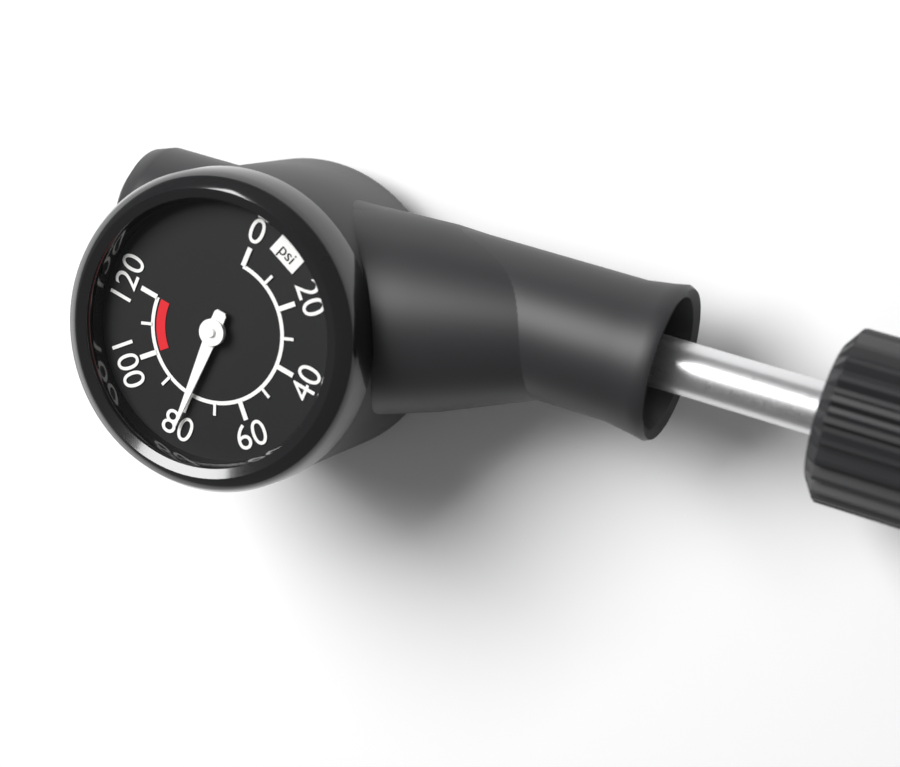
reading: 80 psi
